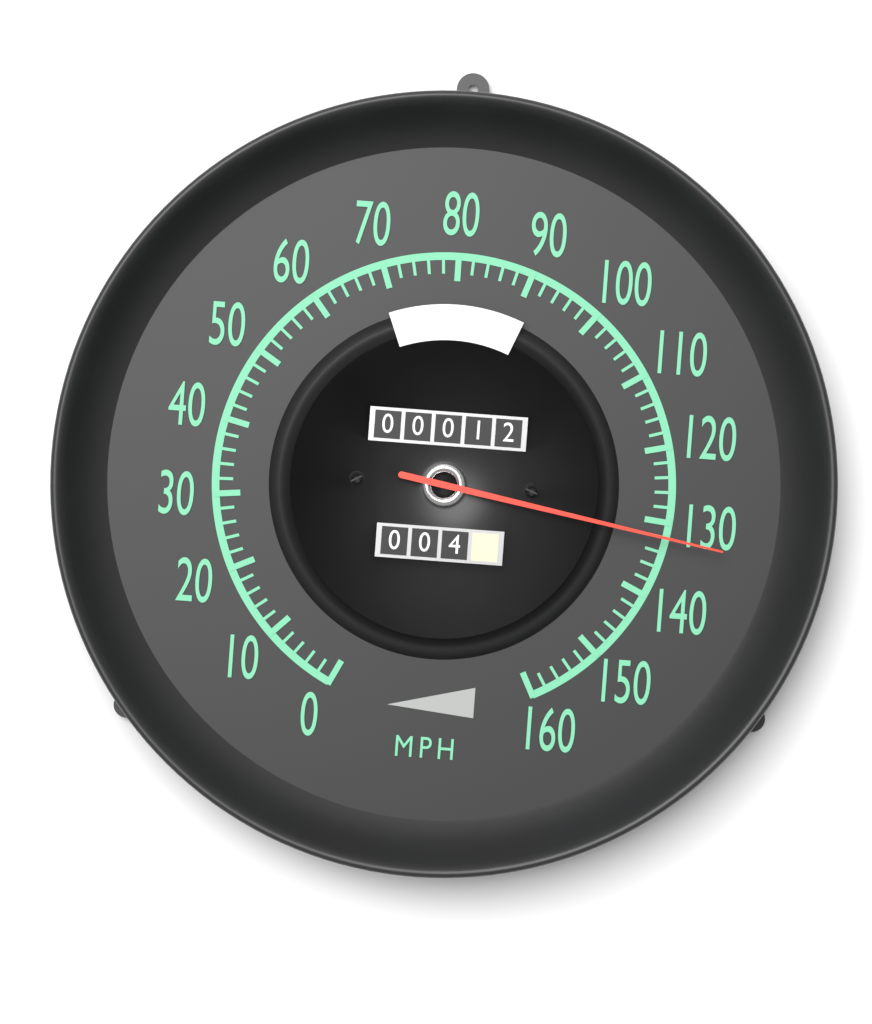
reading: 132 mph
